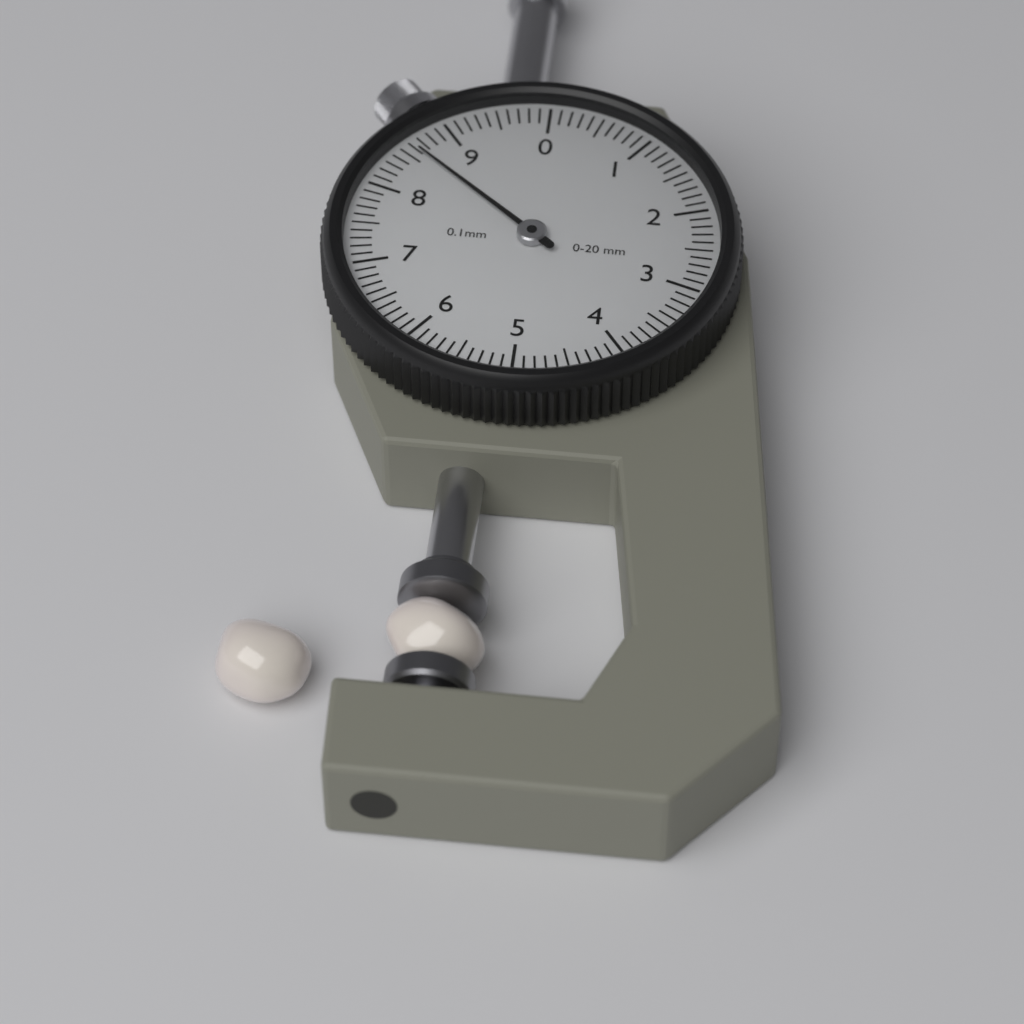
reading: 8.6 mm
